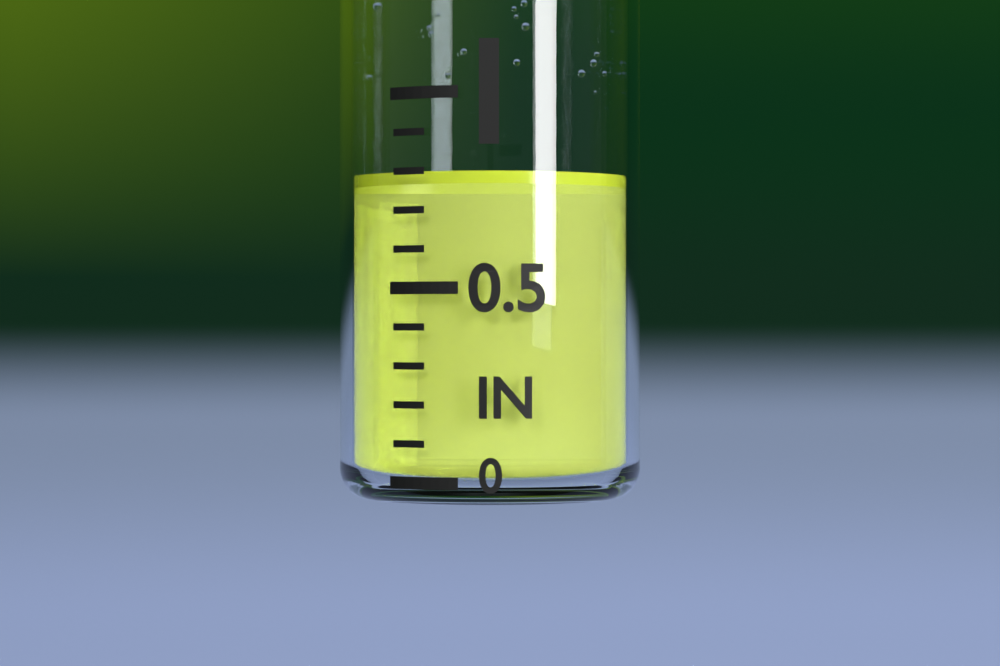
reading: 0.8 in
